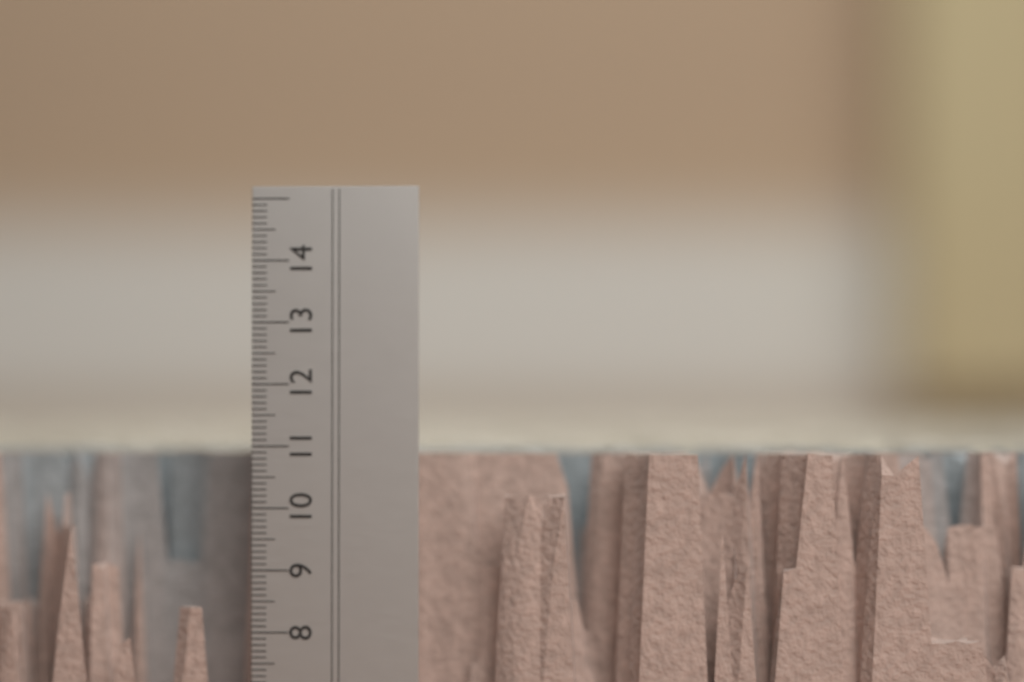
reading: 10.9 cm
